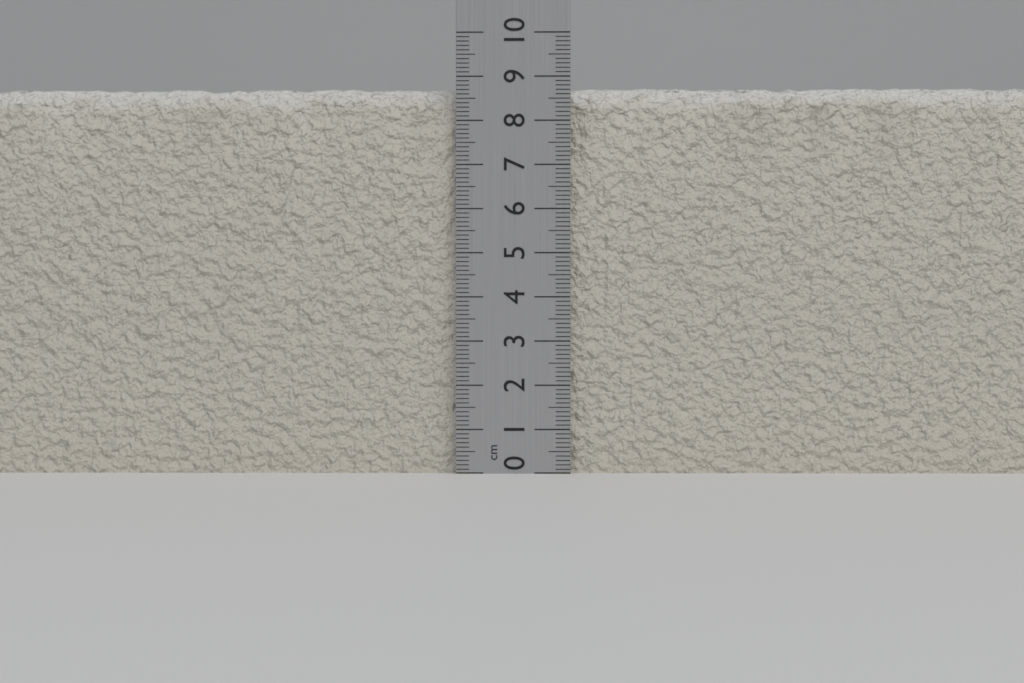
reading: 8.8 cm
